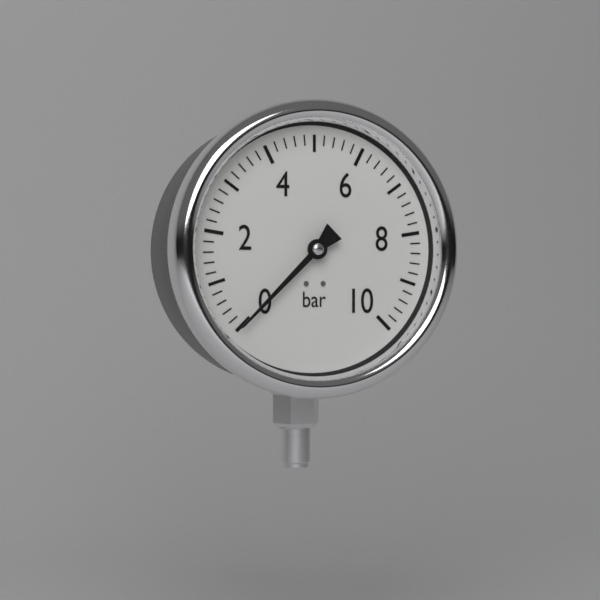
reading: 0.0 bar
